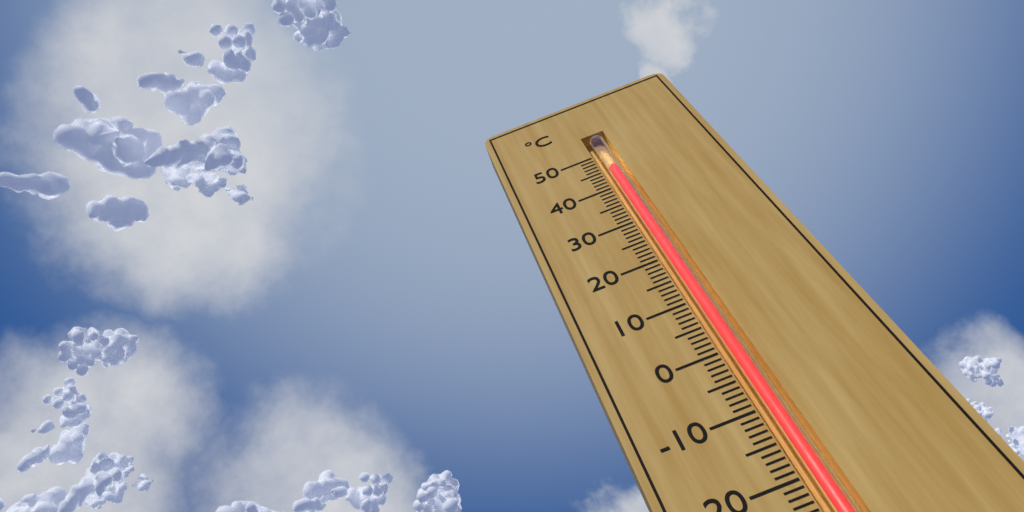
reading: 45 °C
